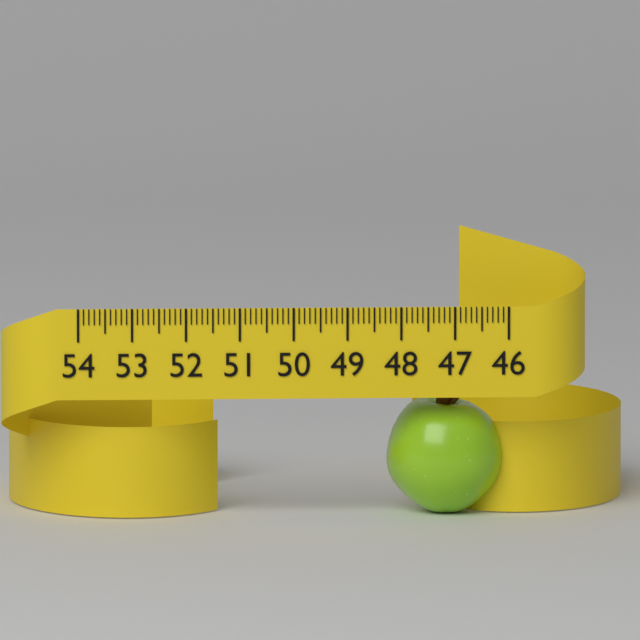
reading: 48.2 (no unit)
